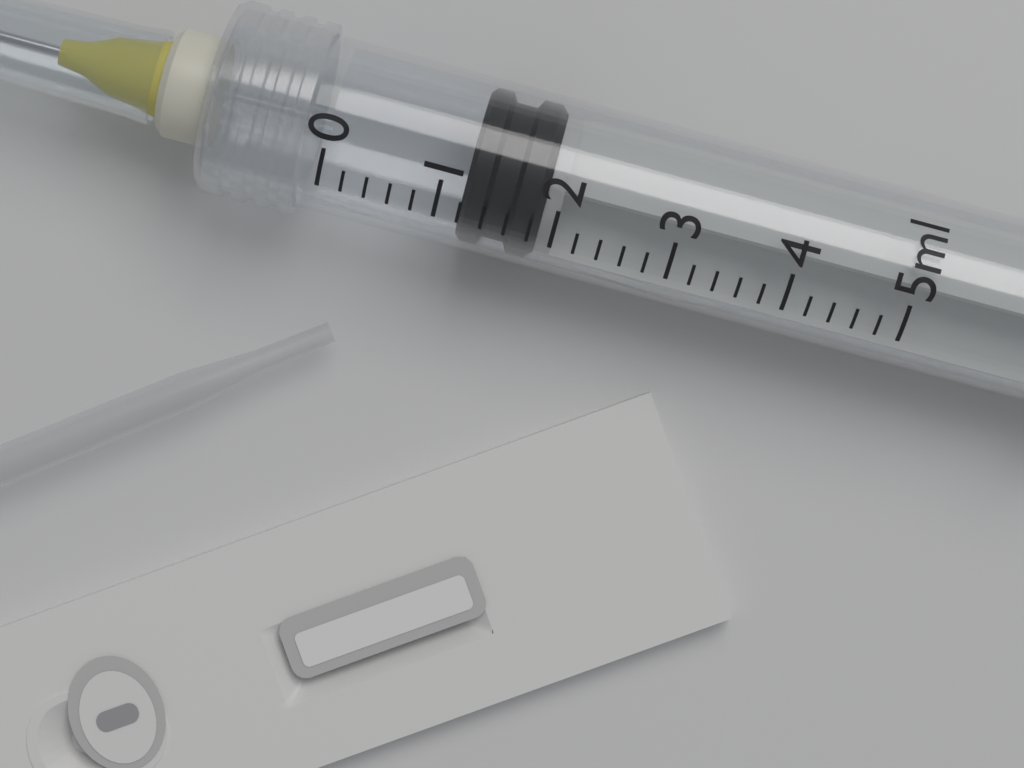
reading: 1.2 ml
